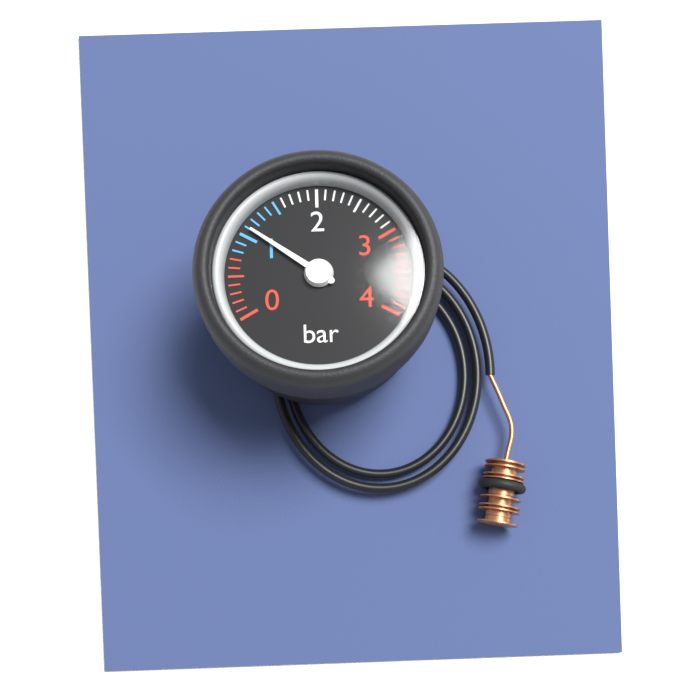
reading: 1.1 bar
